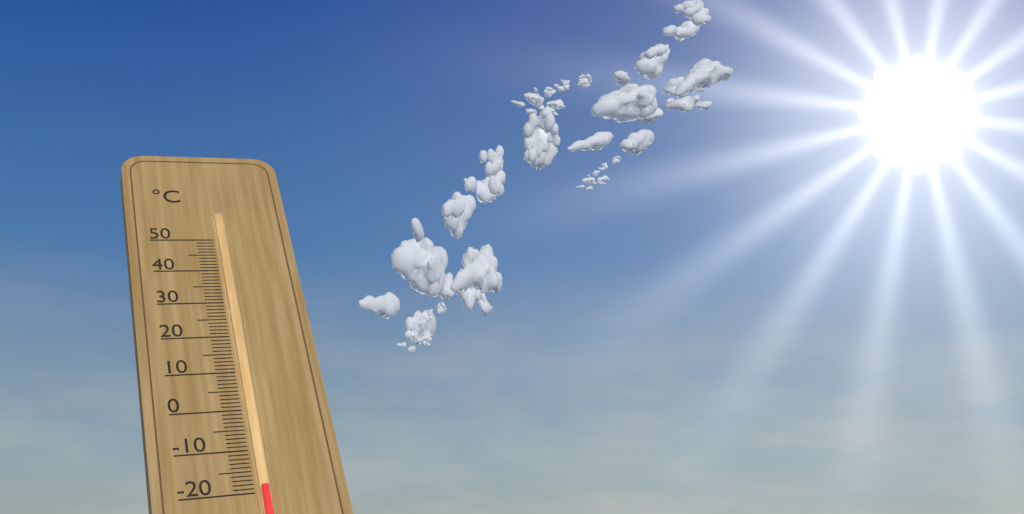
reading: -19 °C
